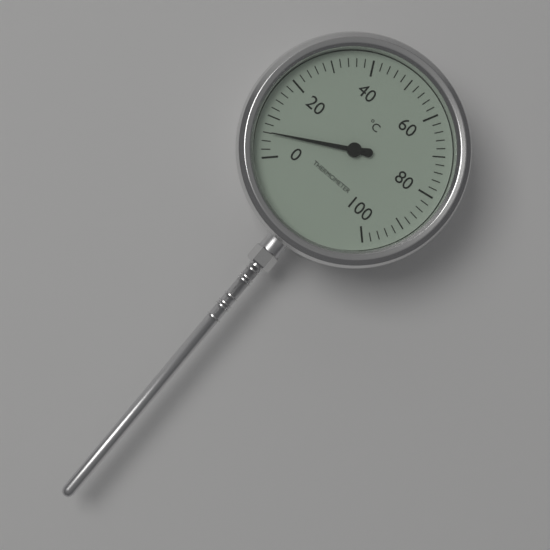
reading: 6 °C
